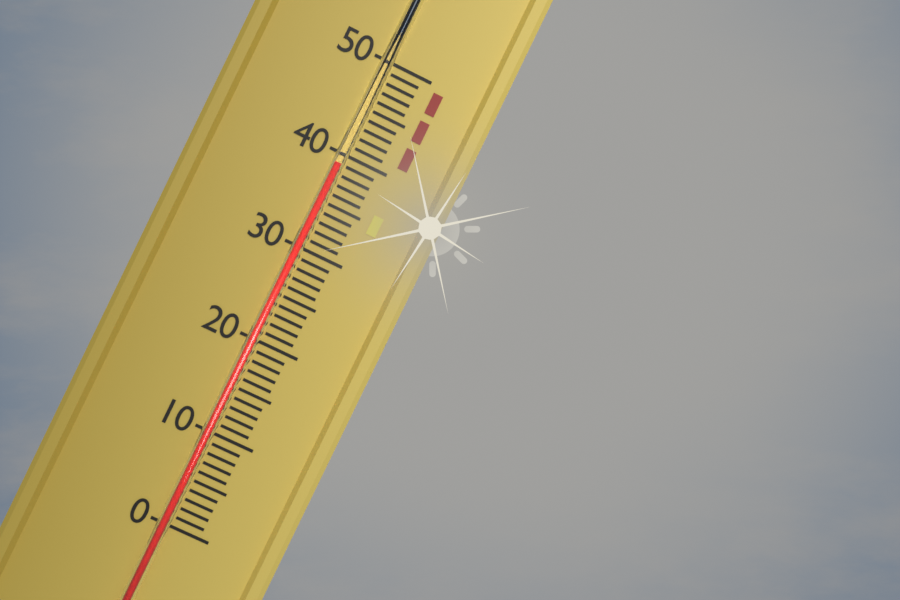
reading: 39 (no unit)
